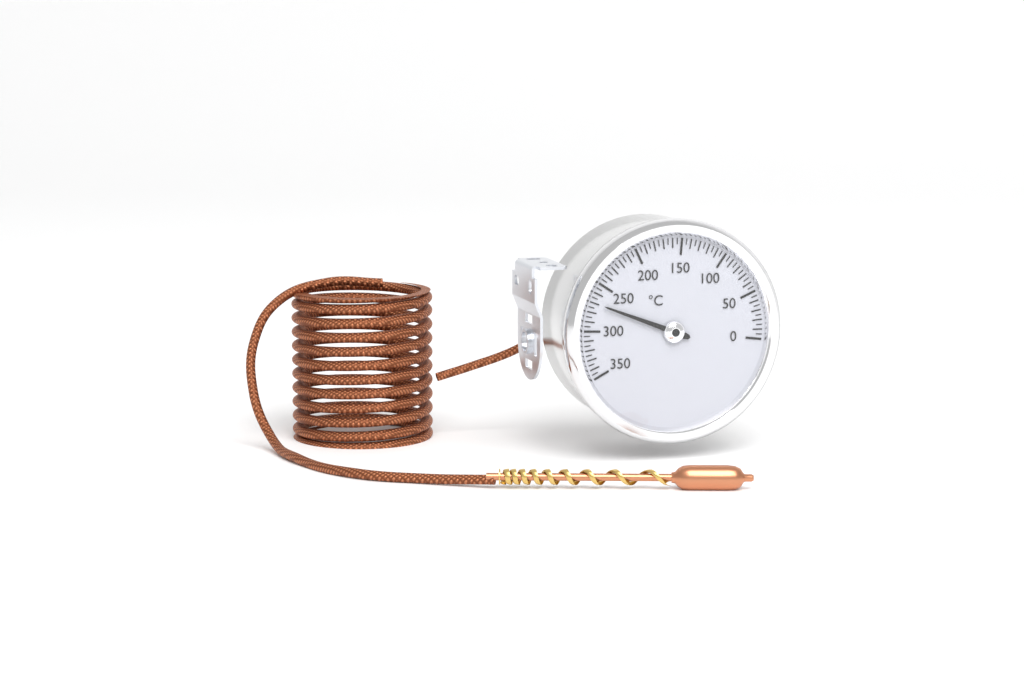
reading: 270 °C
